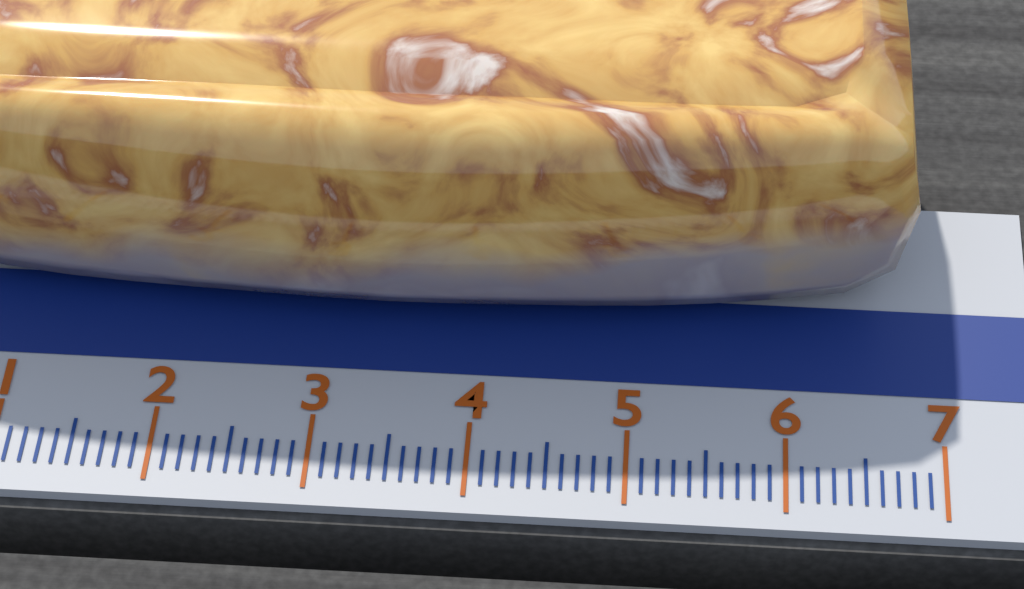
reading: 6.8 cm
